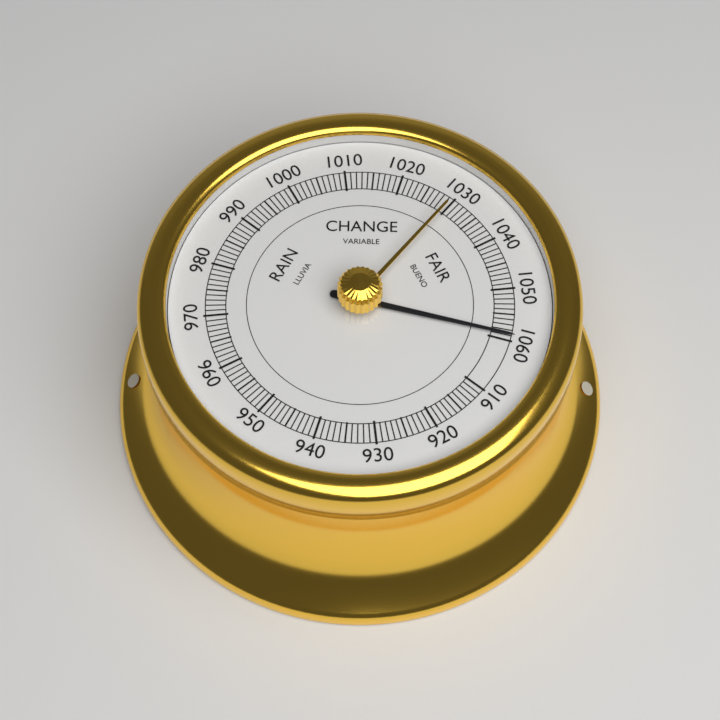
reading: 1059 (no unit)
